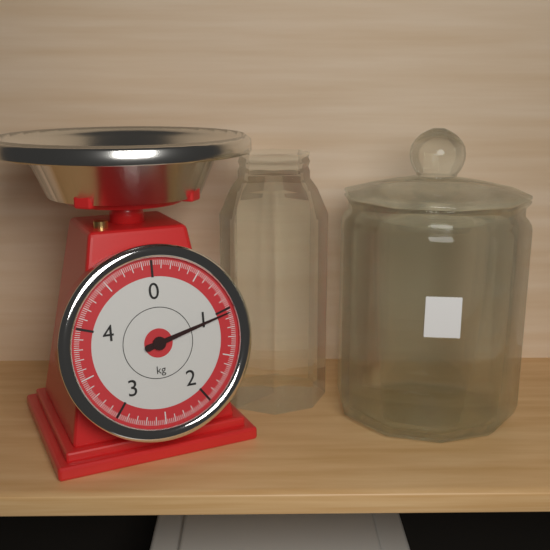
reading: 1.04 kg
